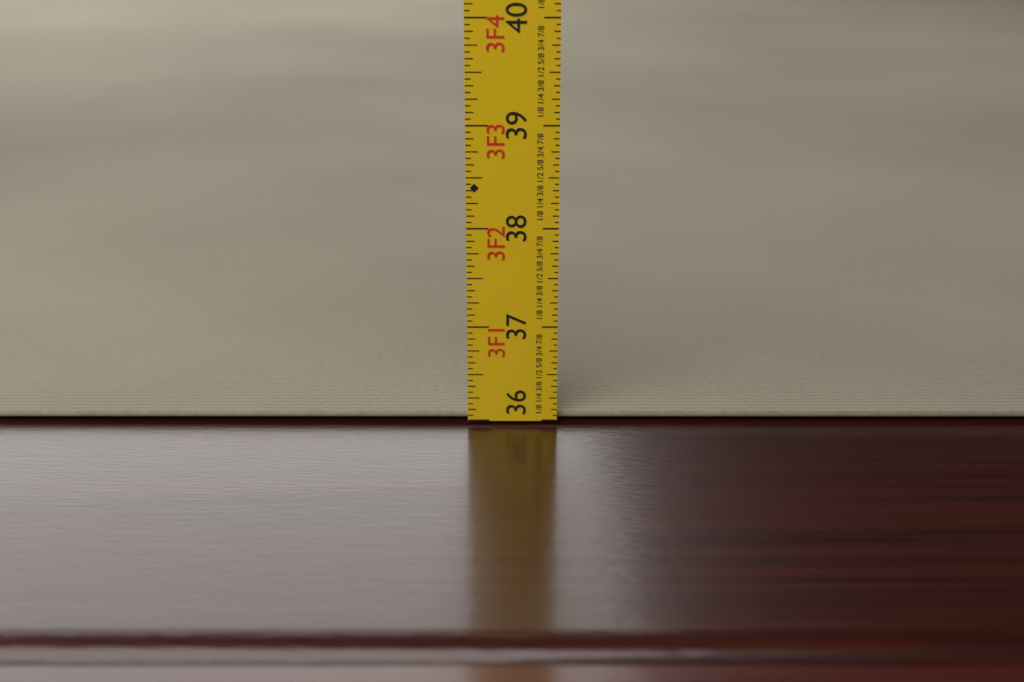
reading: 36.0625 in
